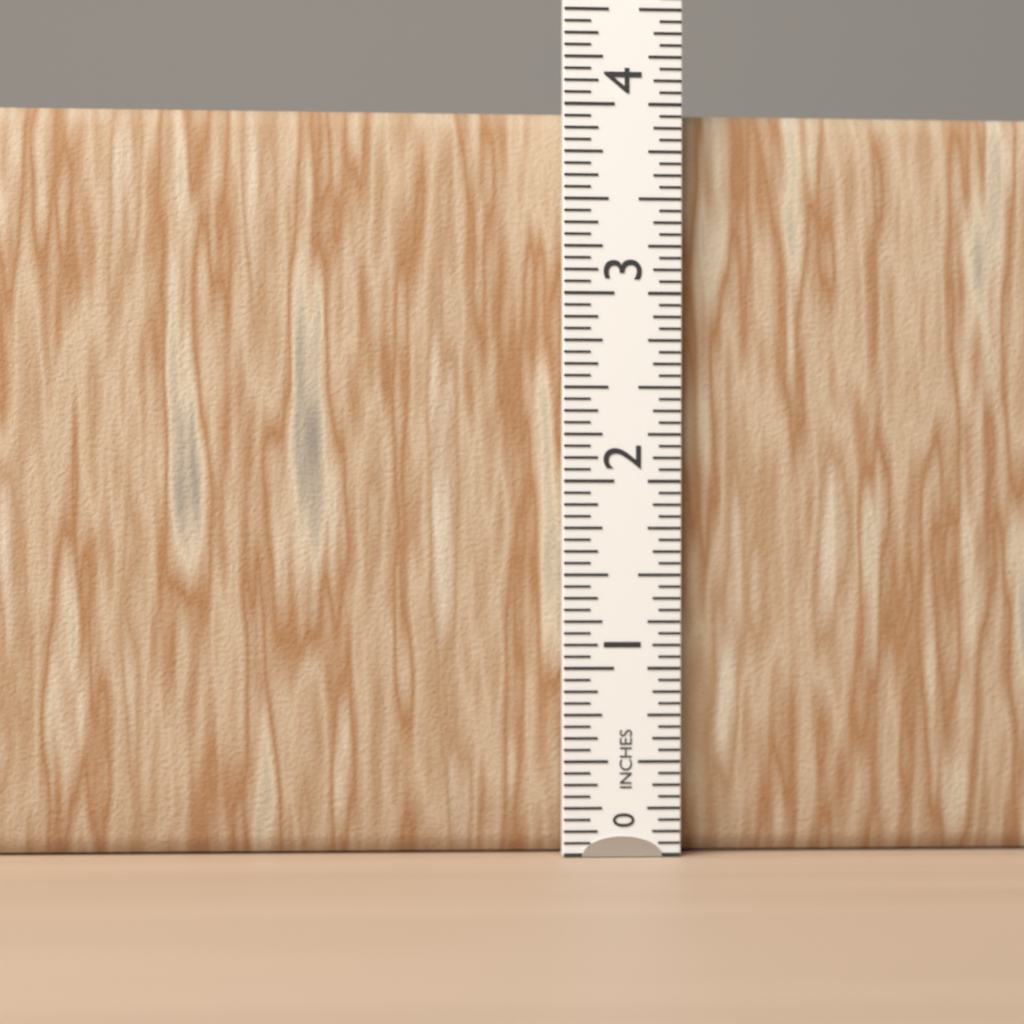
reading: 4.0000 in
